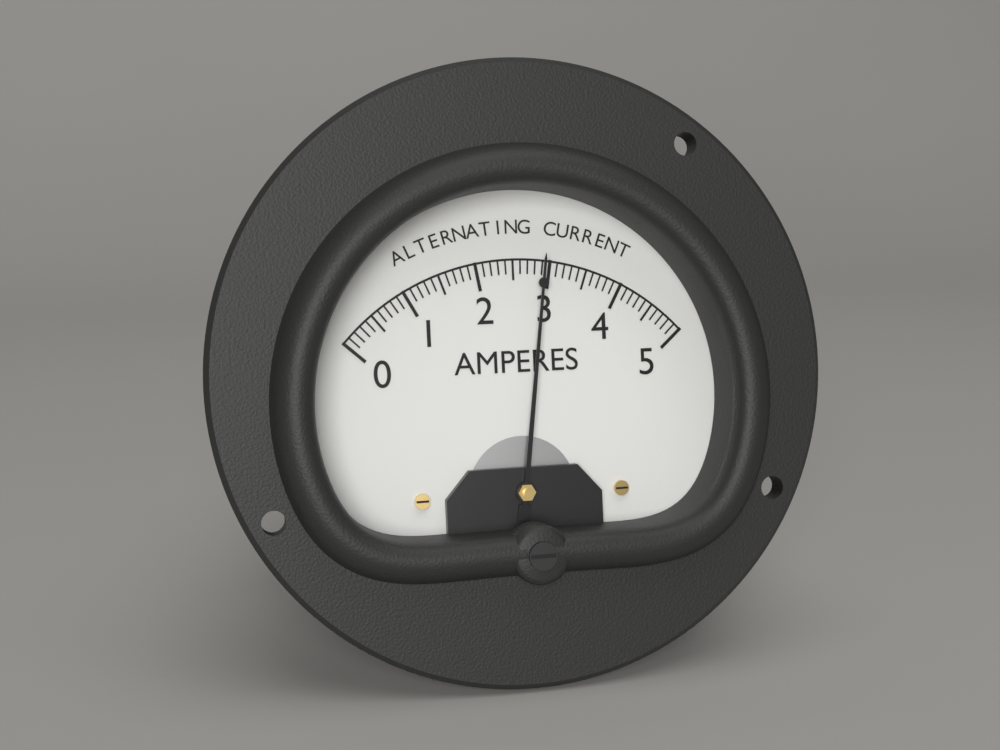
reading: 2.9 A
